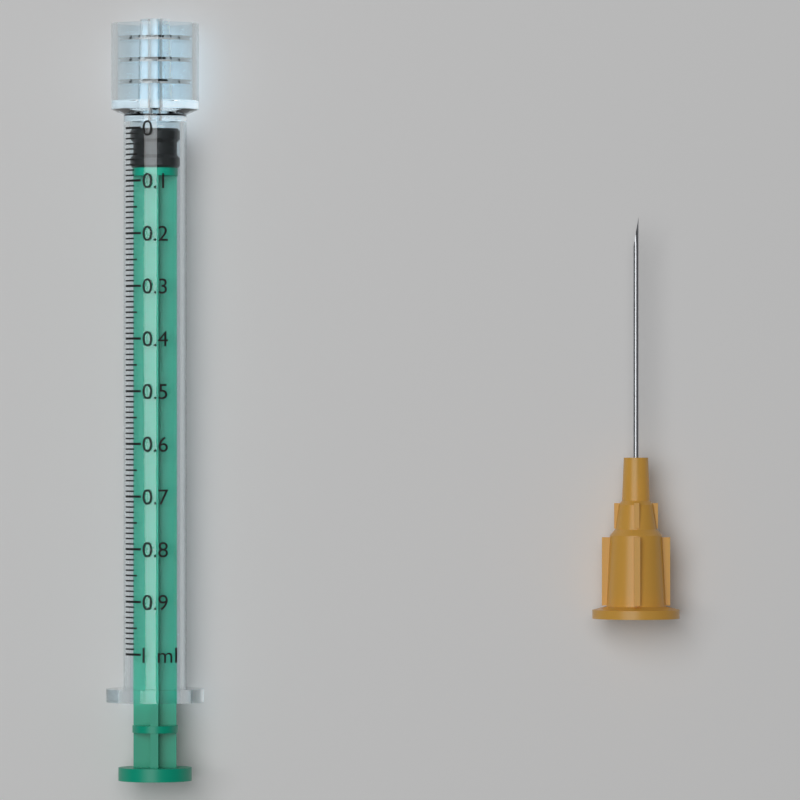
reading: 0.00 ml
